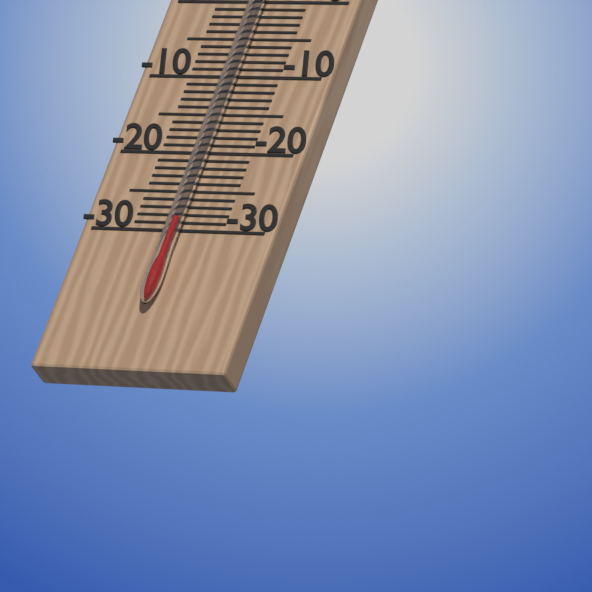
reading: -29 °C
